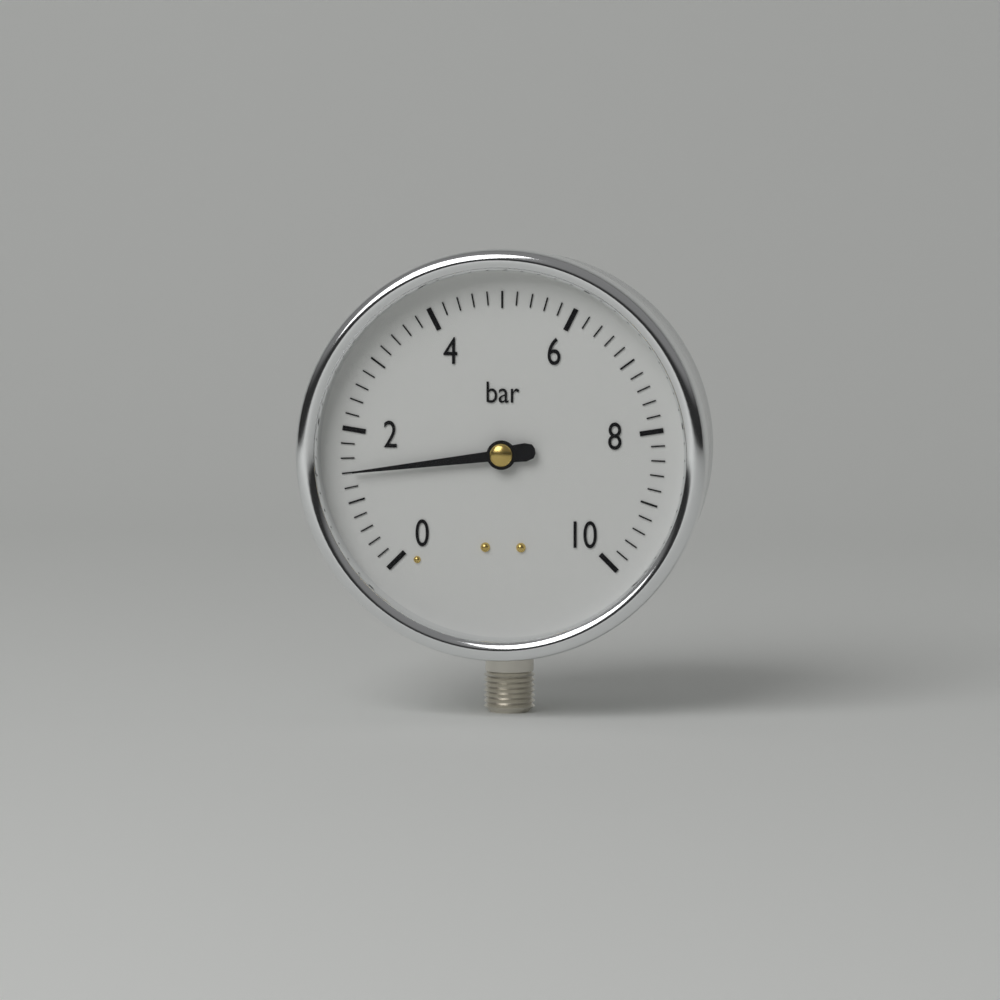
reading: 1.4 bar
